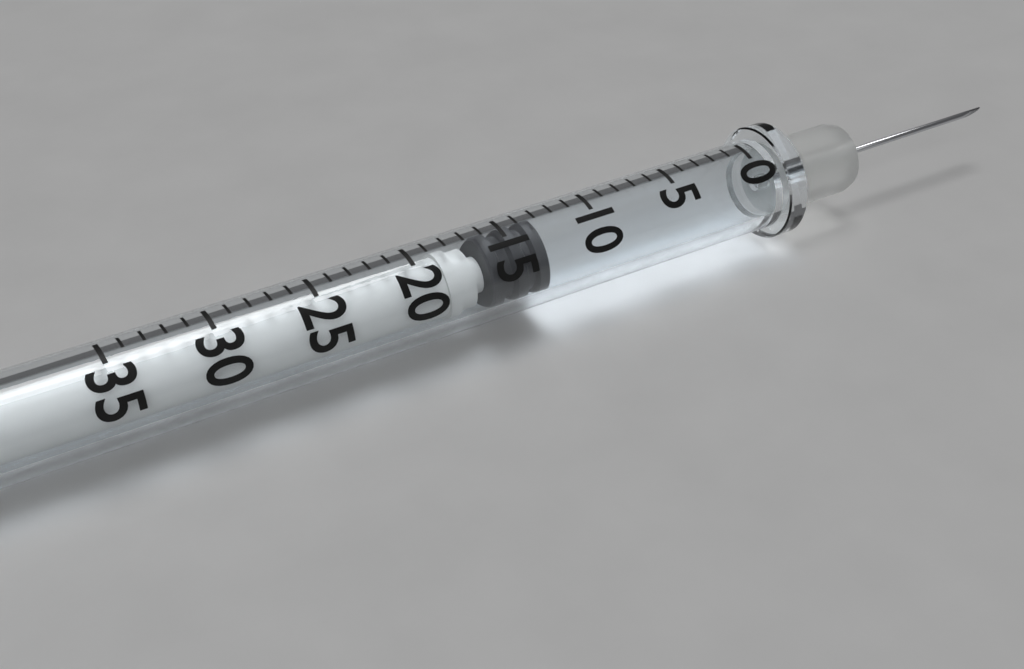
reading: 13 (no unit)
